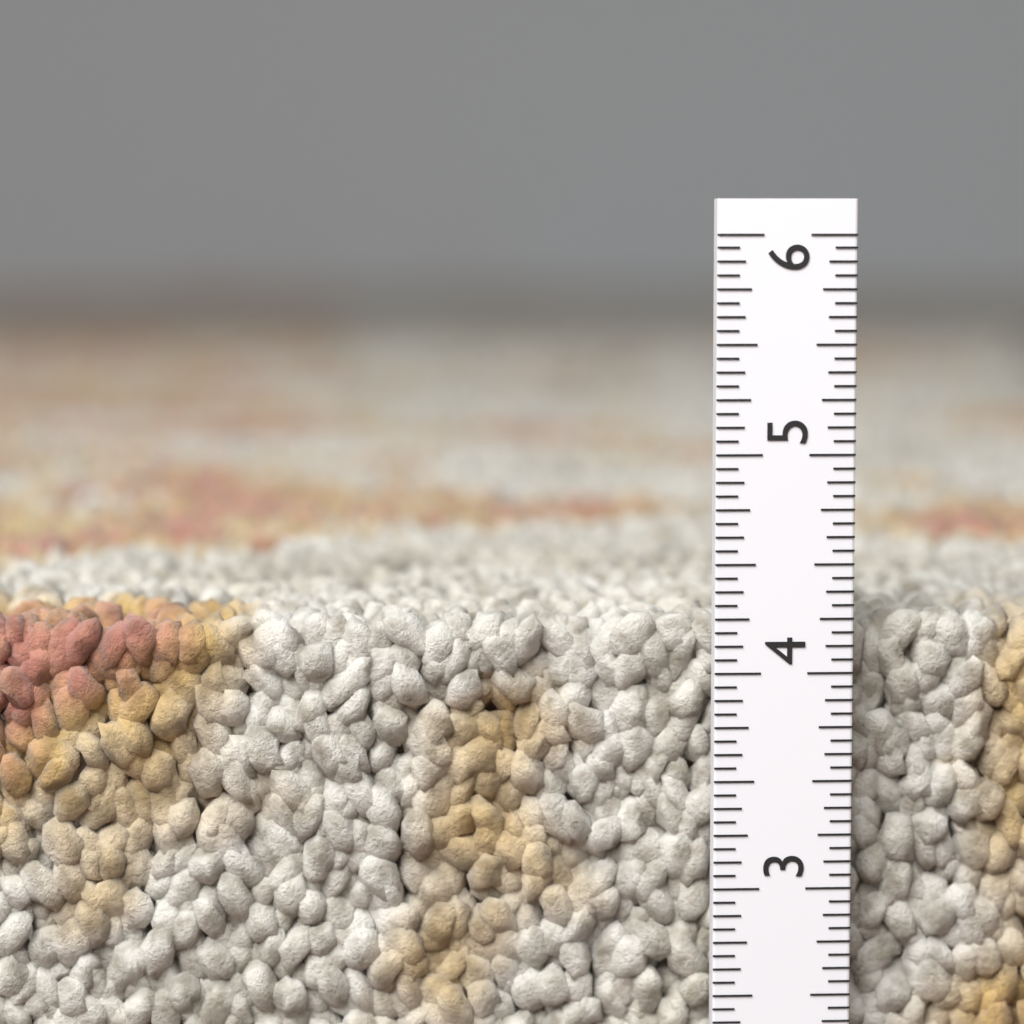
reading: 4.2500 in
